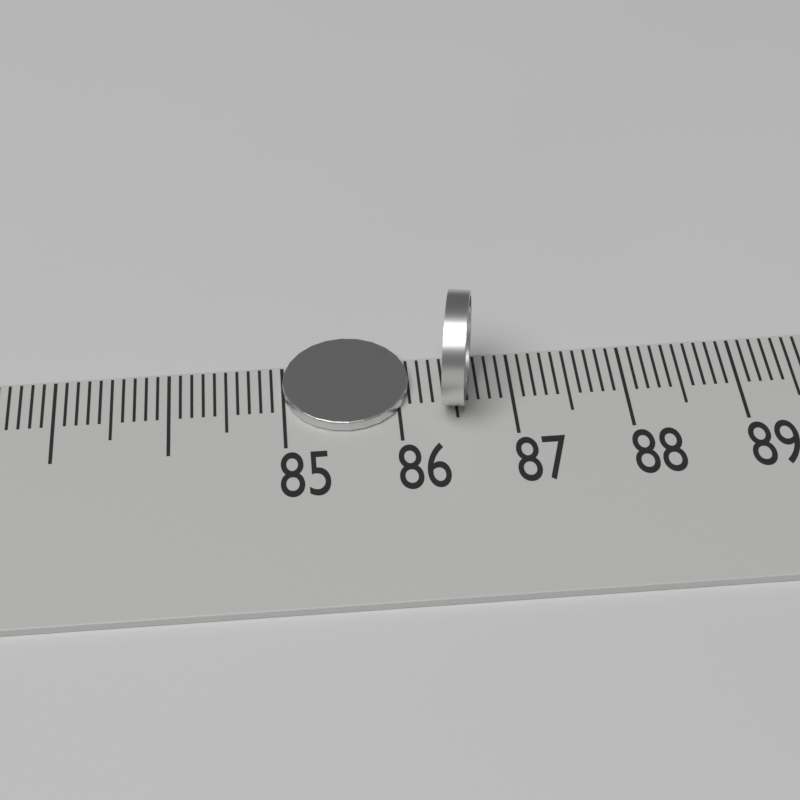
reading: 86.1 (no unit)
